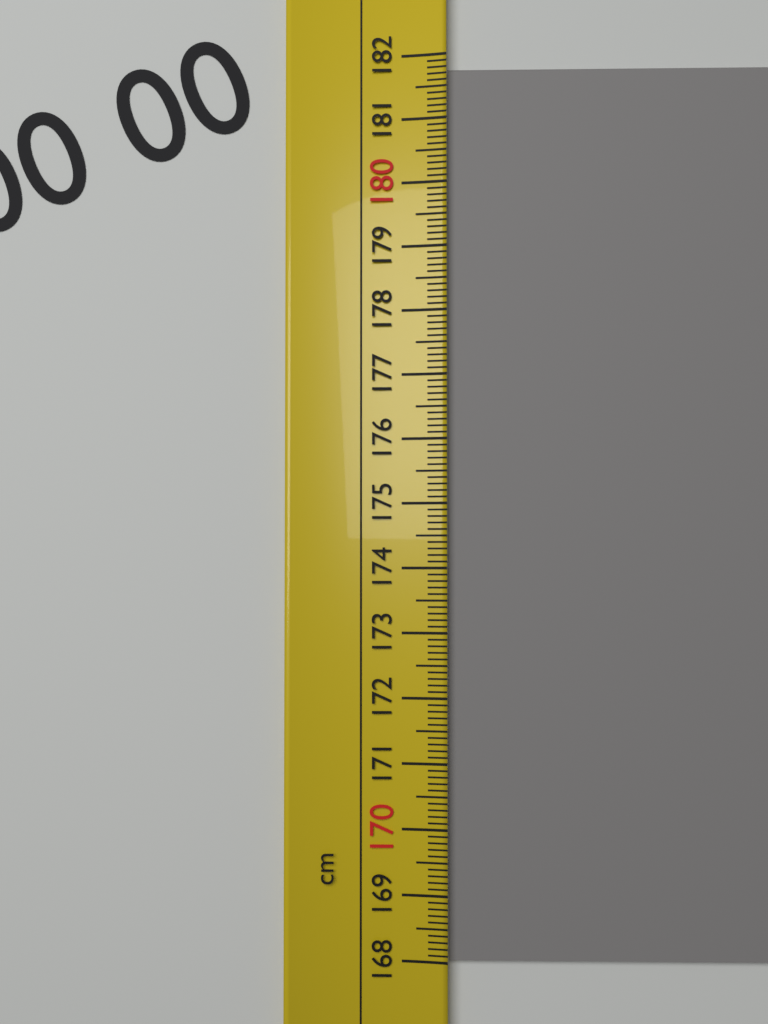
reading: 181.8 cm
